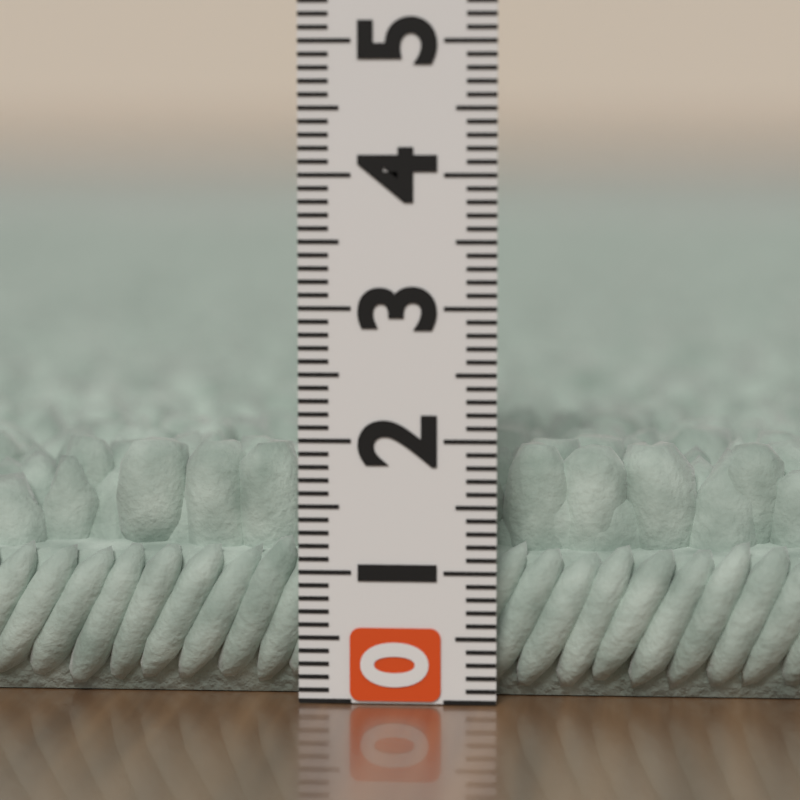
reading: 1.9 (no unit)
